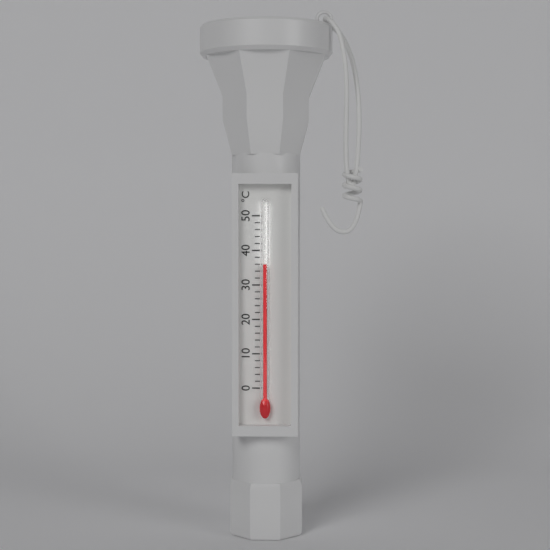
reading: 36 °C
